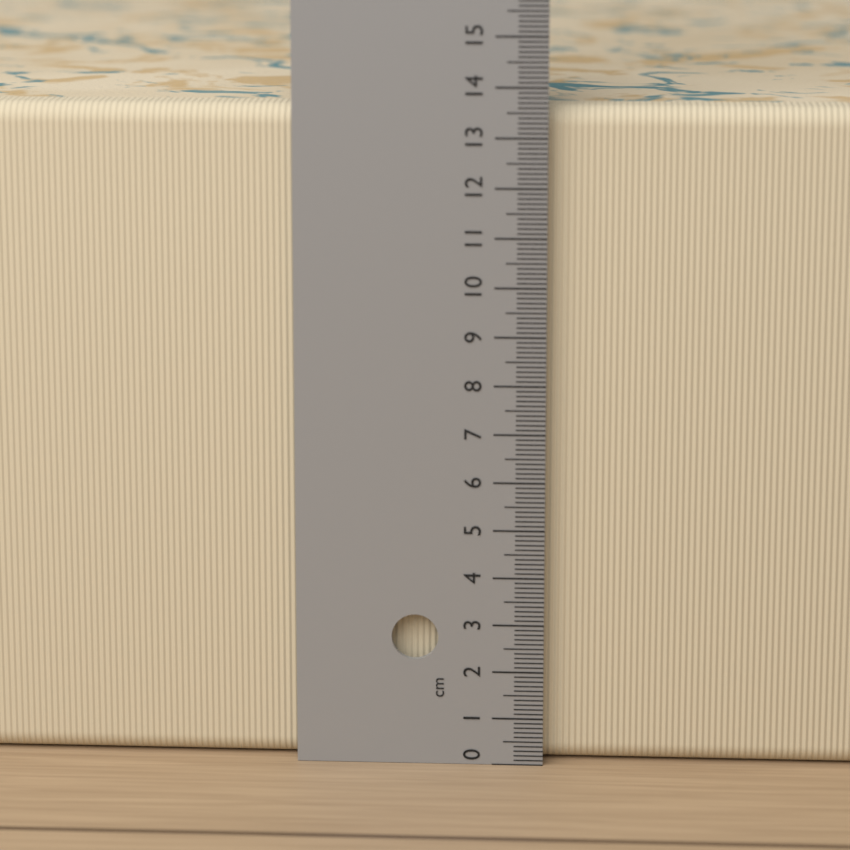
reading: 13.6 cm
